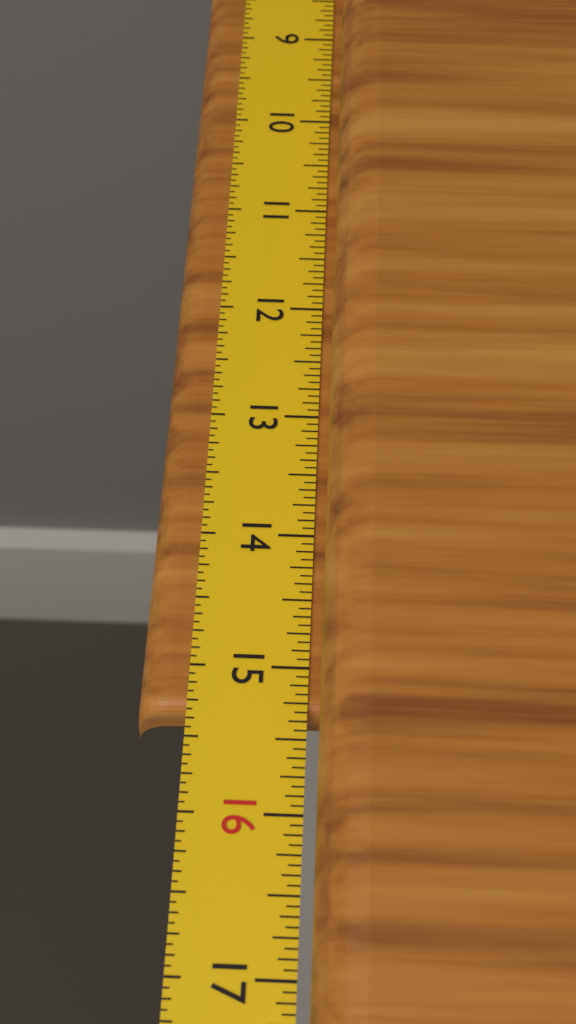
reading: 15.3125 in
